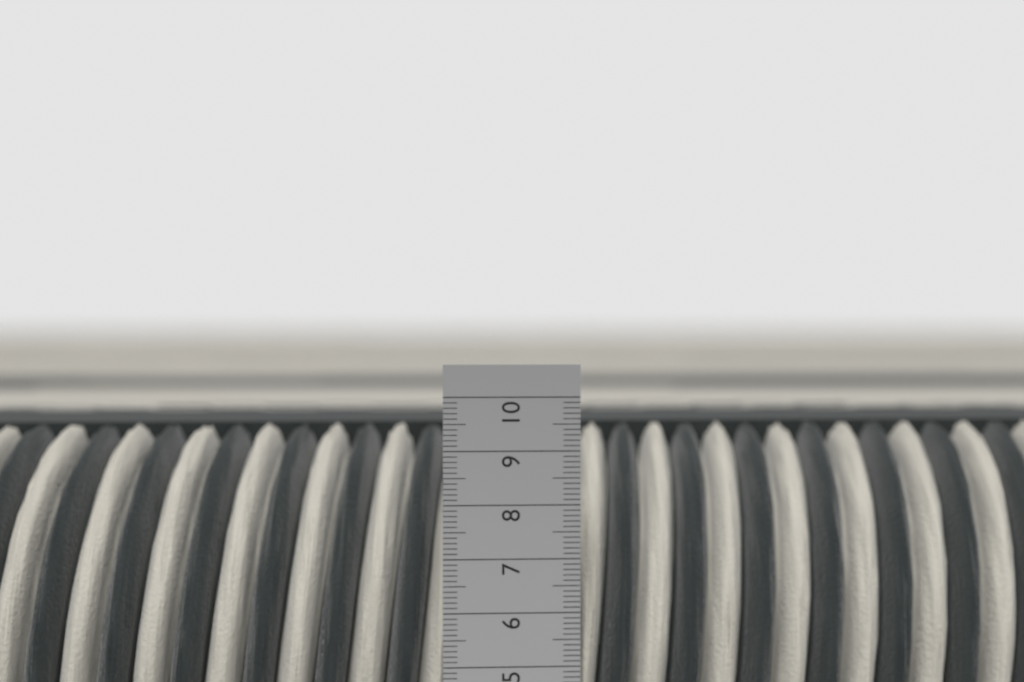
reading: 9.3 cm
